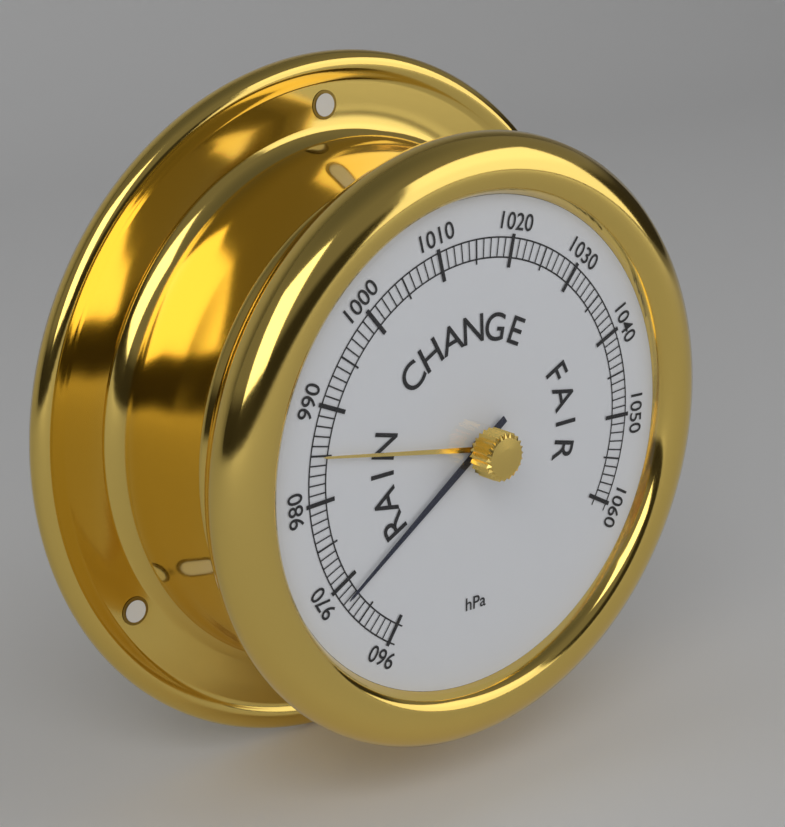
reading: 968 hPa
